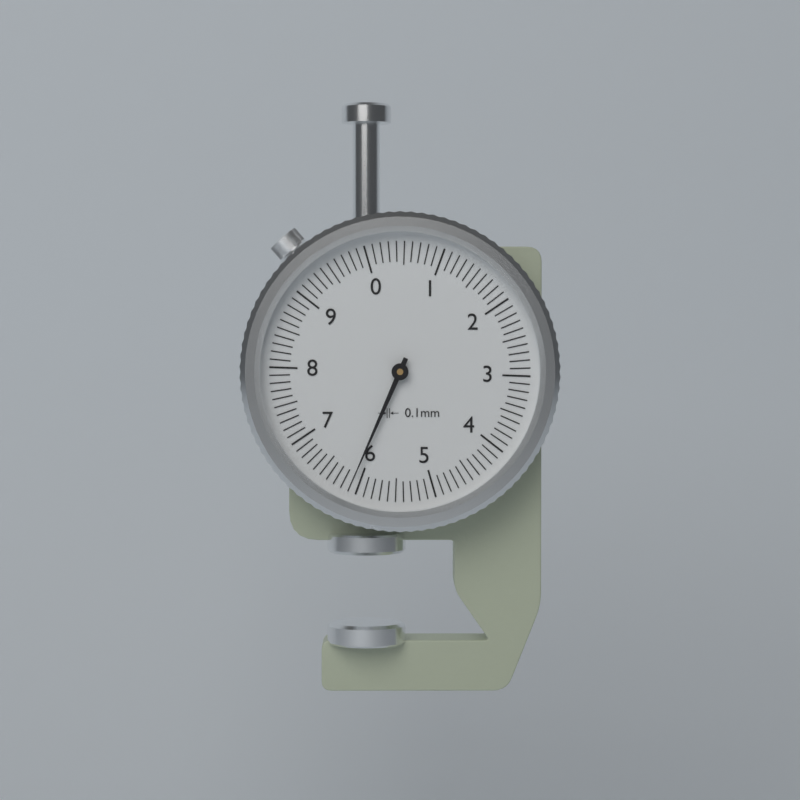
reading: 6.1 mm
